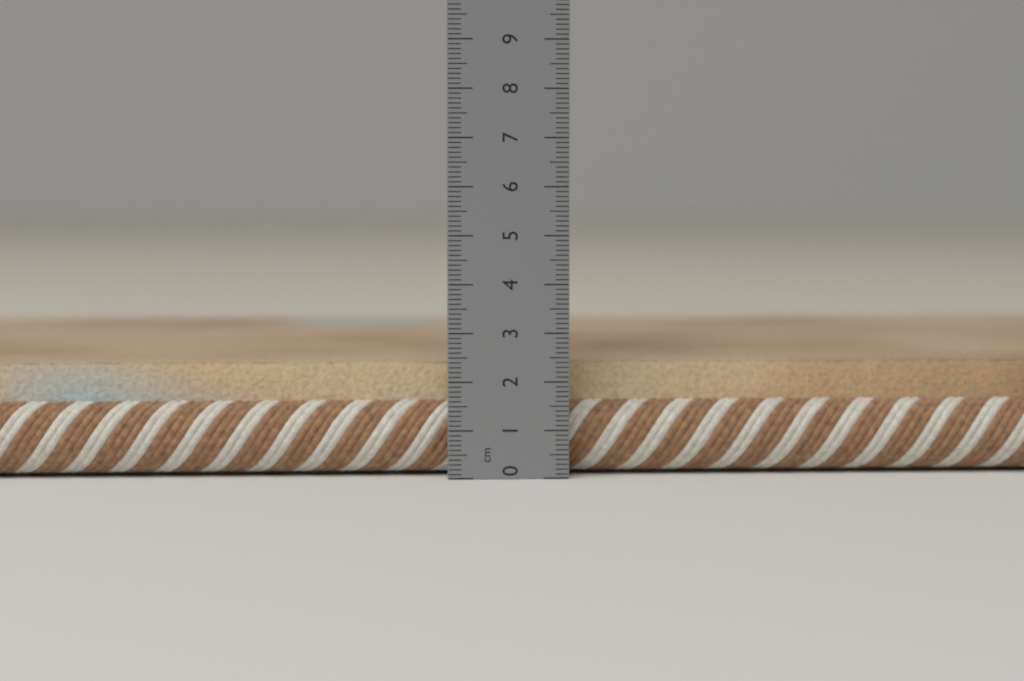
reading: 2.4 cm
